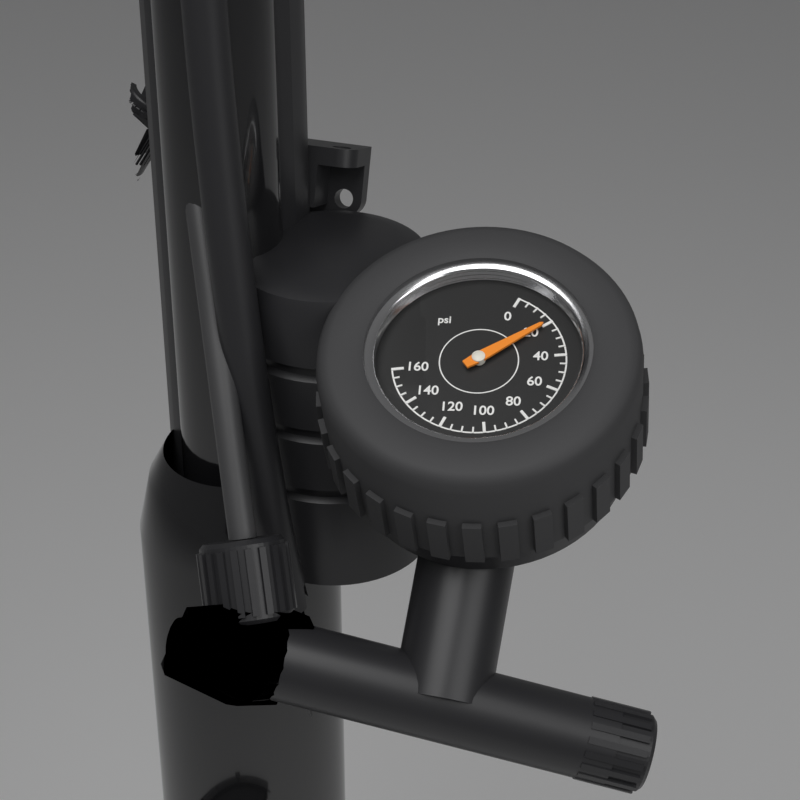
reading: 20 psi
